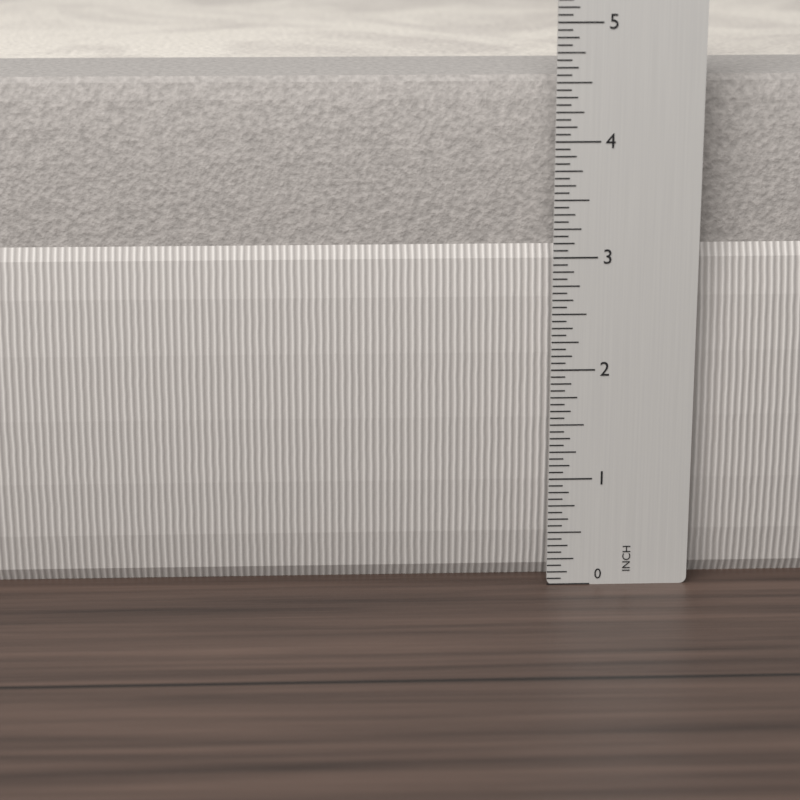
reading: 4.5000 in
